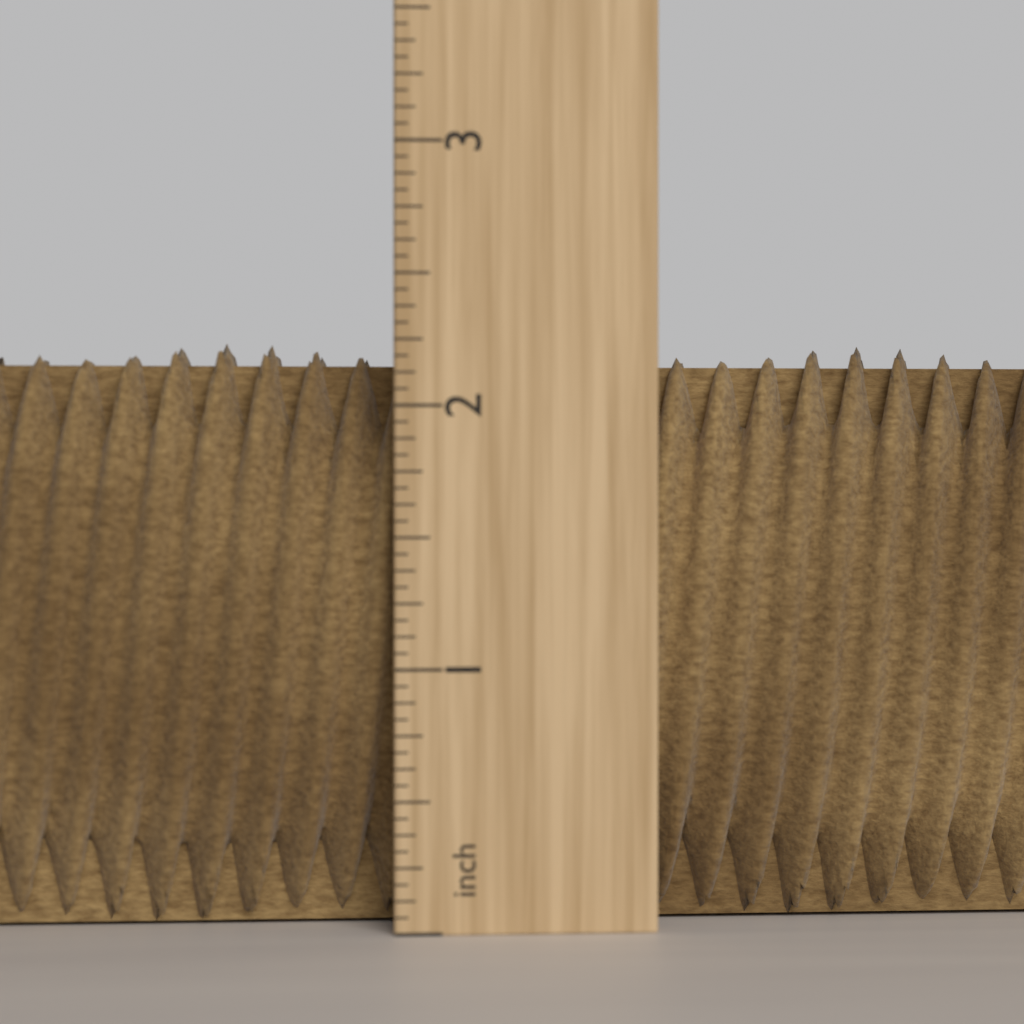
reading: 2.2500 inch
